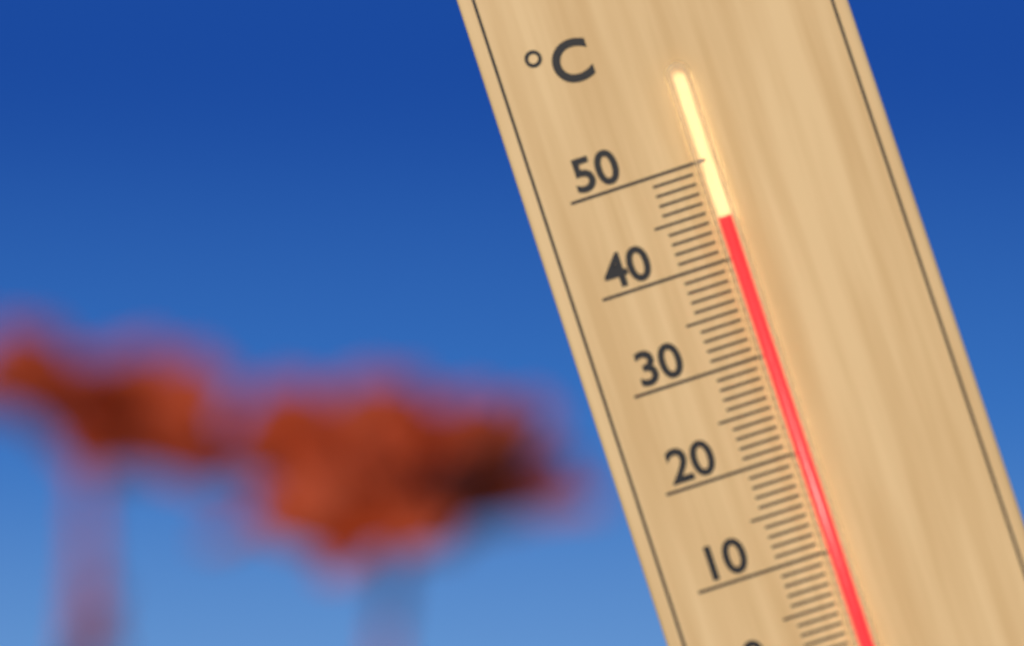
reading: 44 °C
